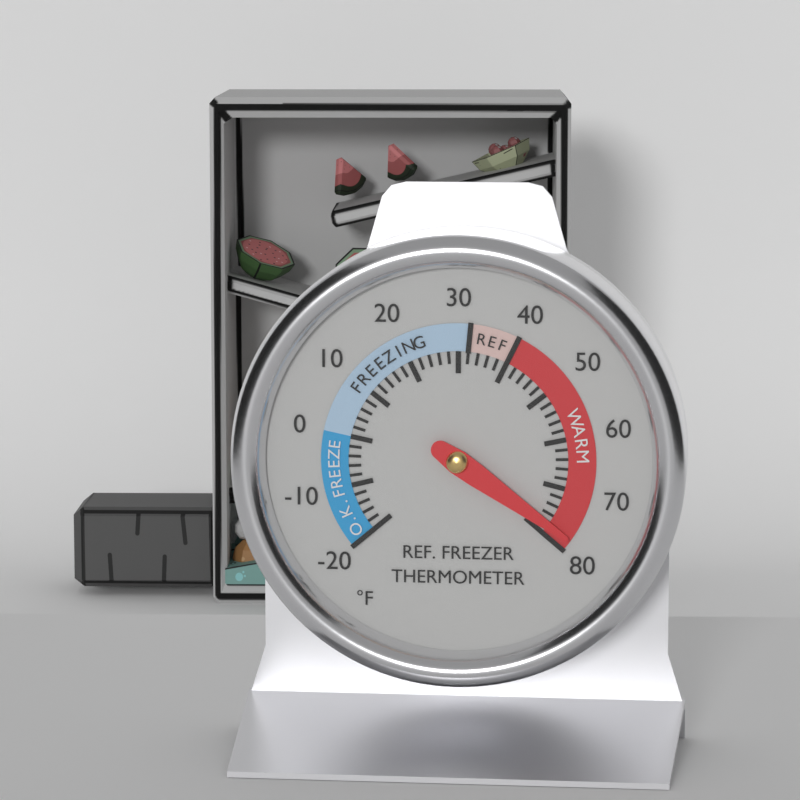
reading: 78 °F
